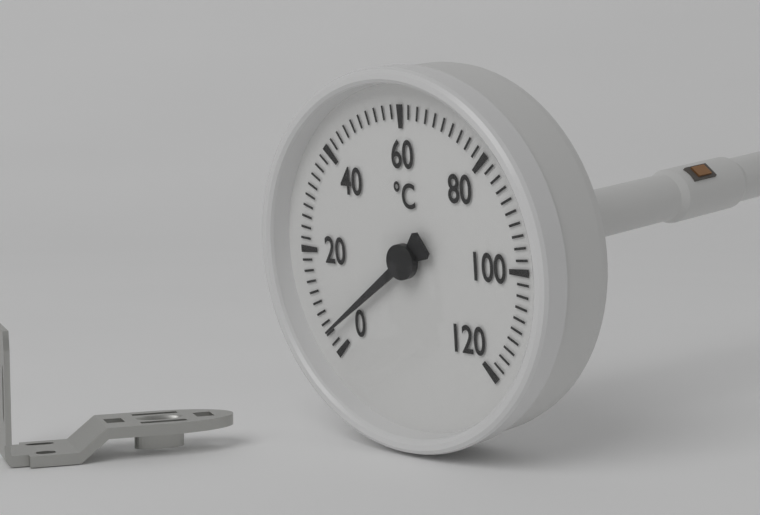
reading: 4 °C
